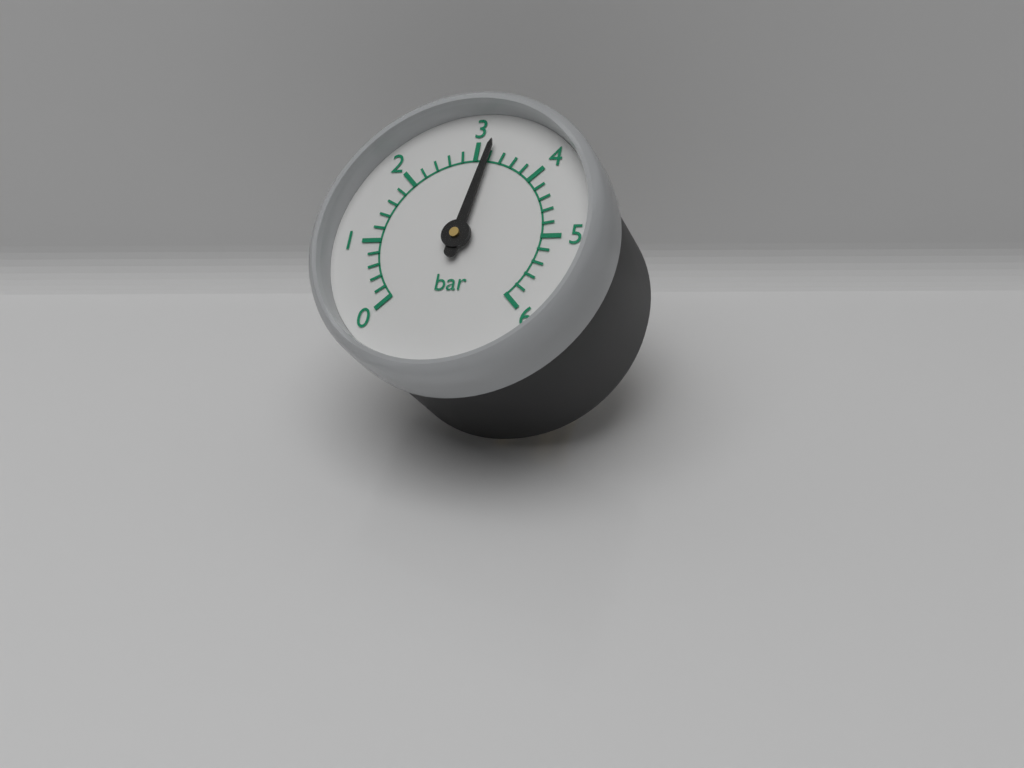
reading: 3.2 bar
